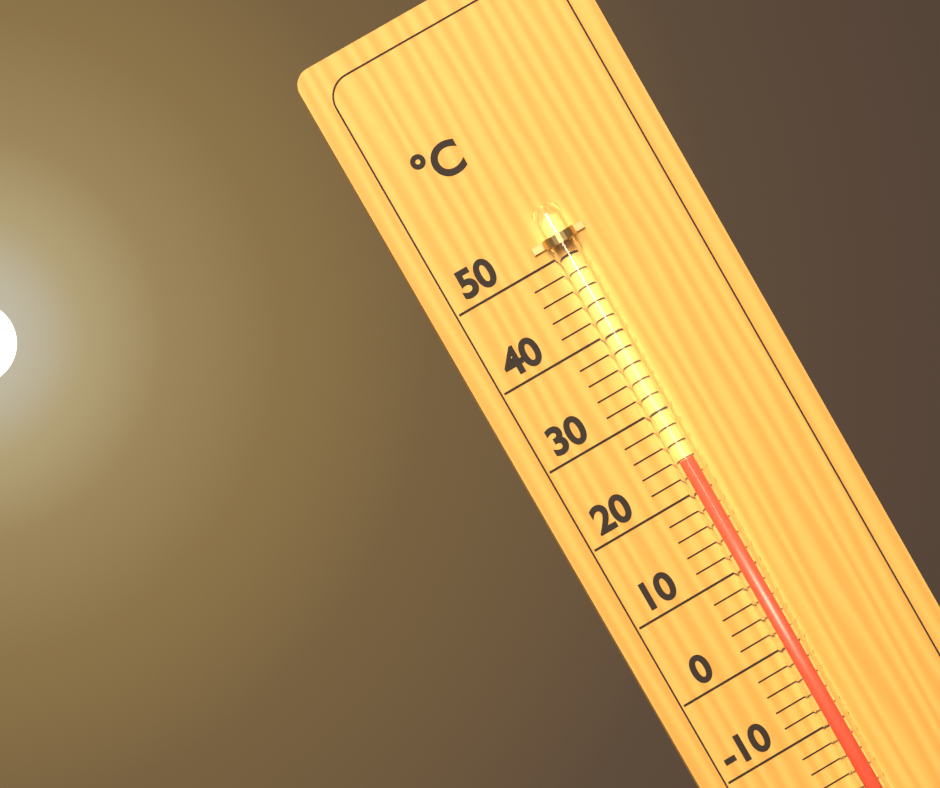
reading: 24 °C
